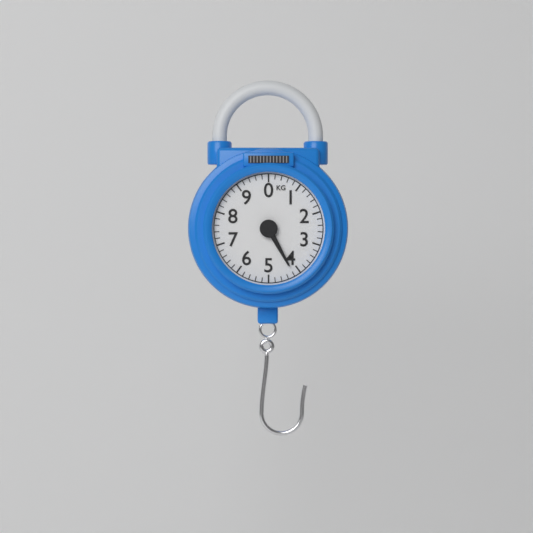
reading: 4.2 kg
